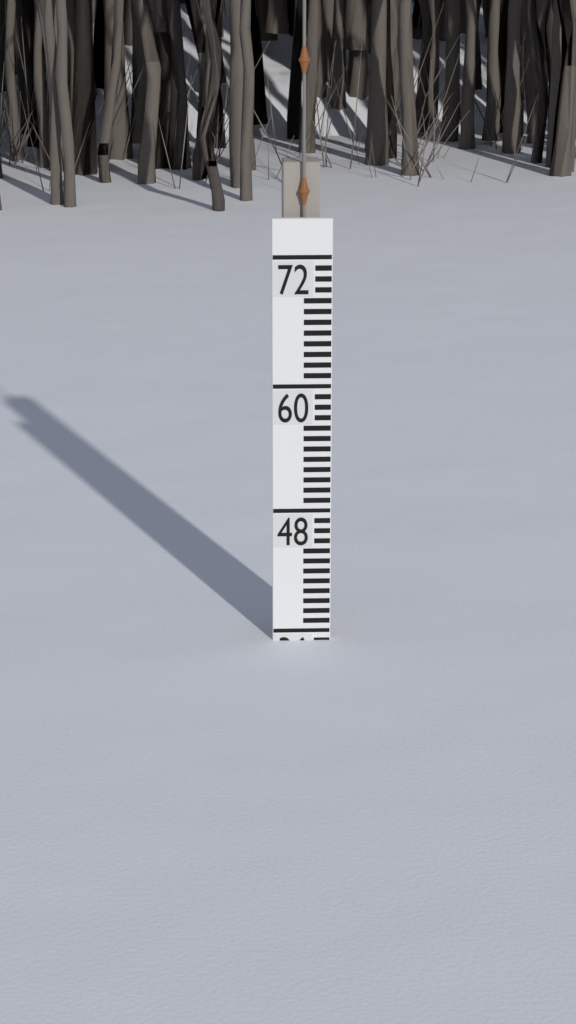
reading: 35 (no unit)
